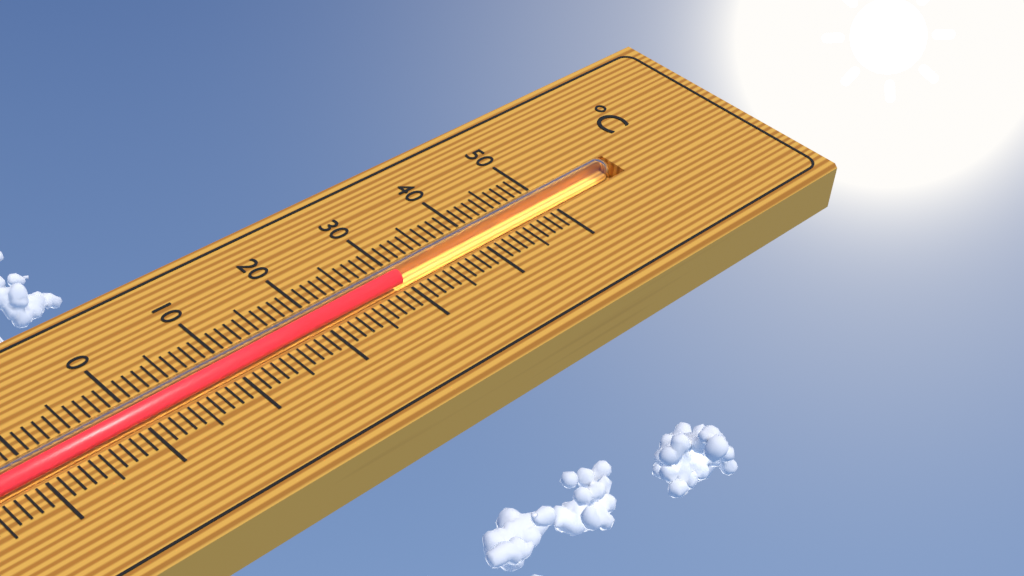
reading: 30 °C
